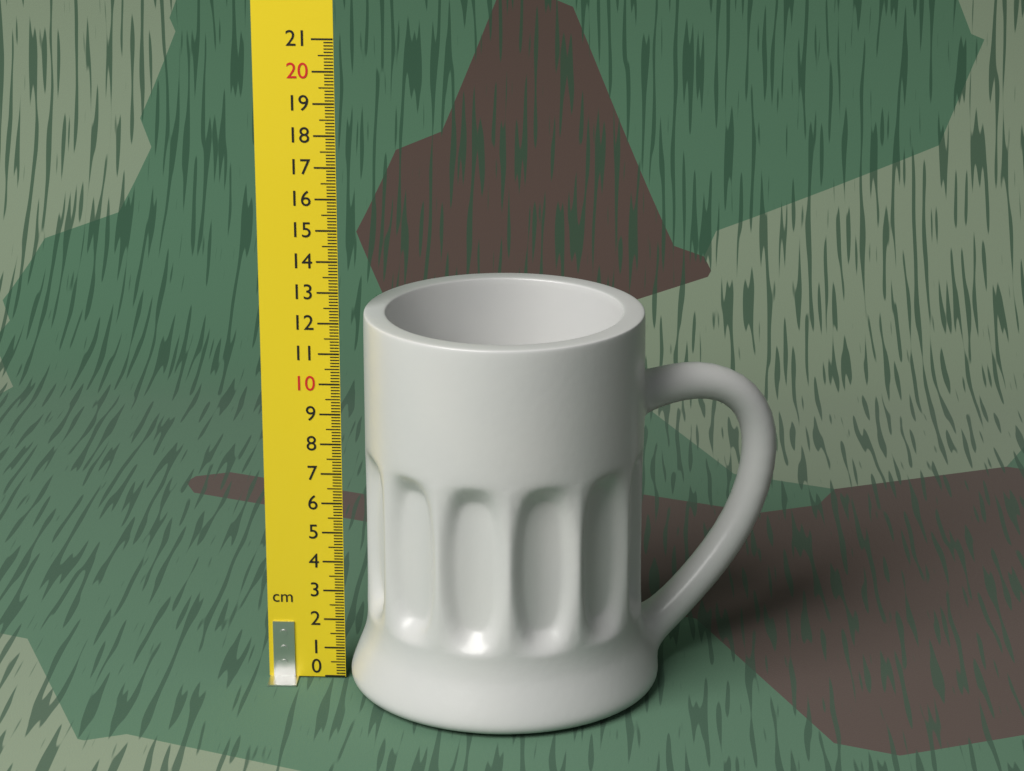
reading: 12.4 cm
